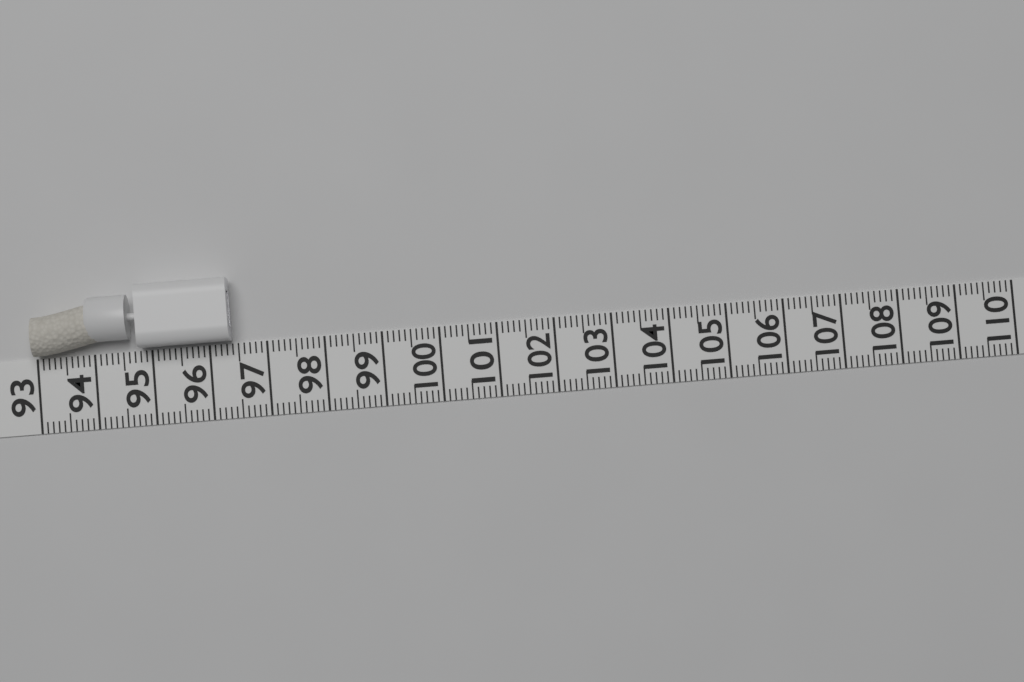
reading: 96.4 (no unit)
